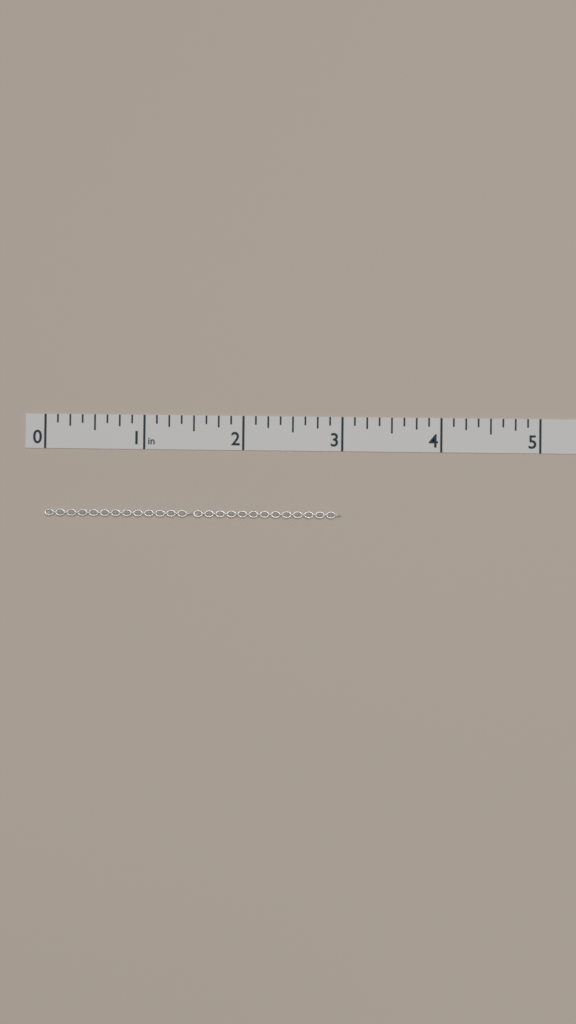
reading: 3.000 in
